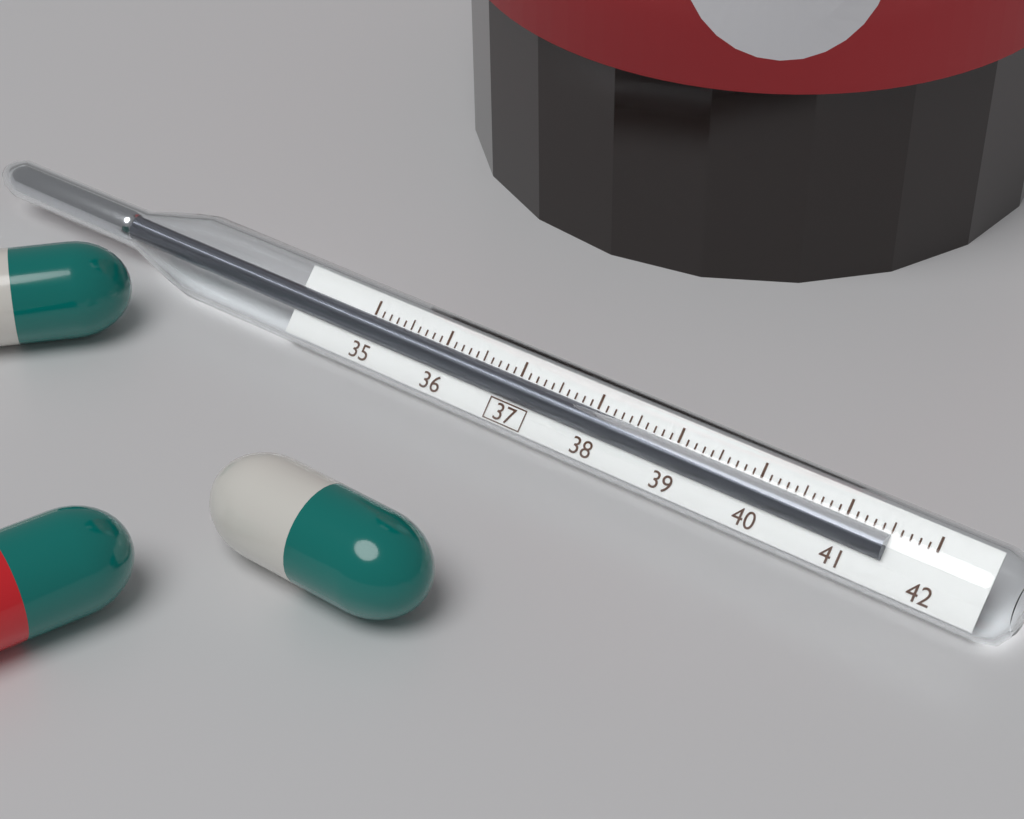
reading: 41.5 (no unit)
